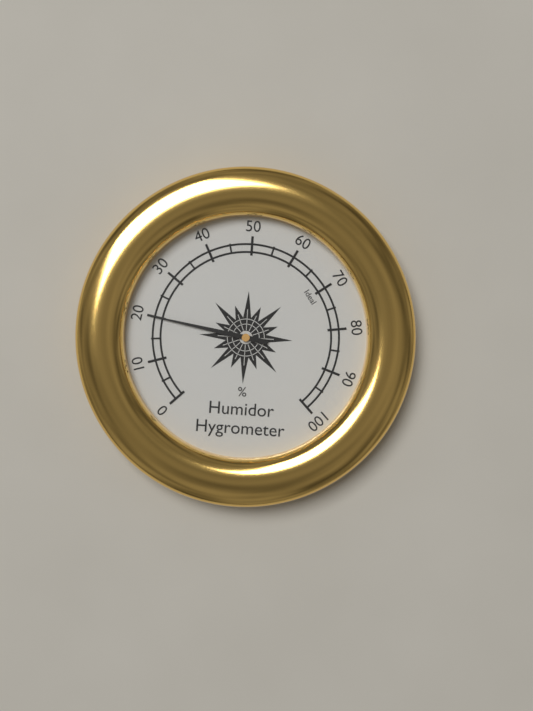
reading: 20 %
